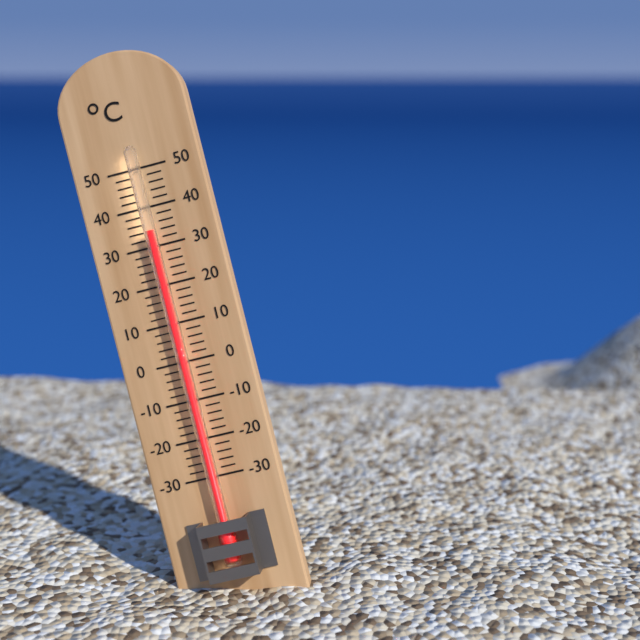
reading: 34 °C
